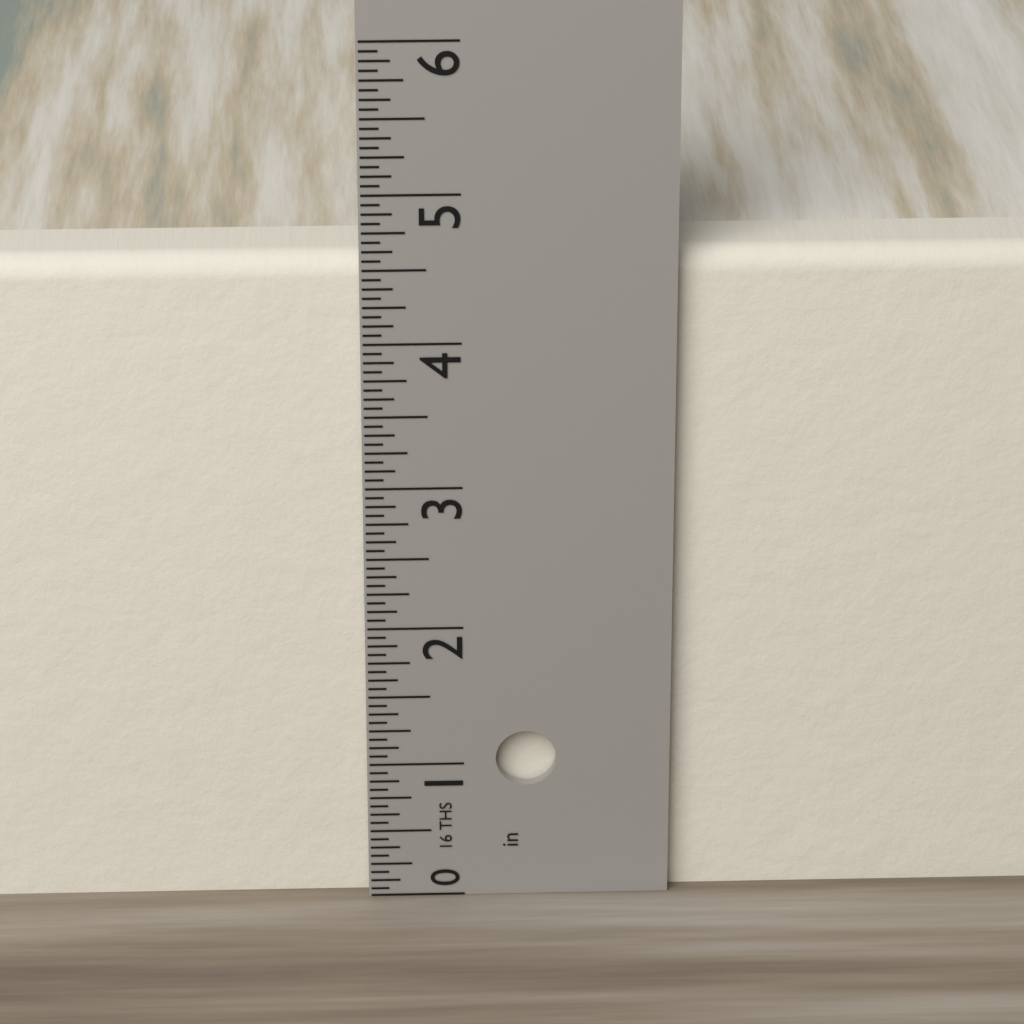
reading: 4.5625 in
